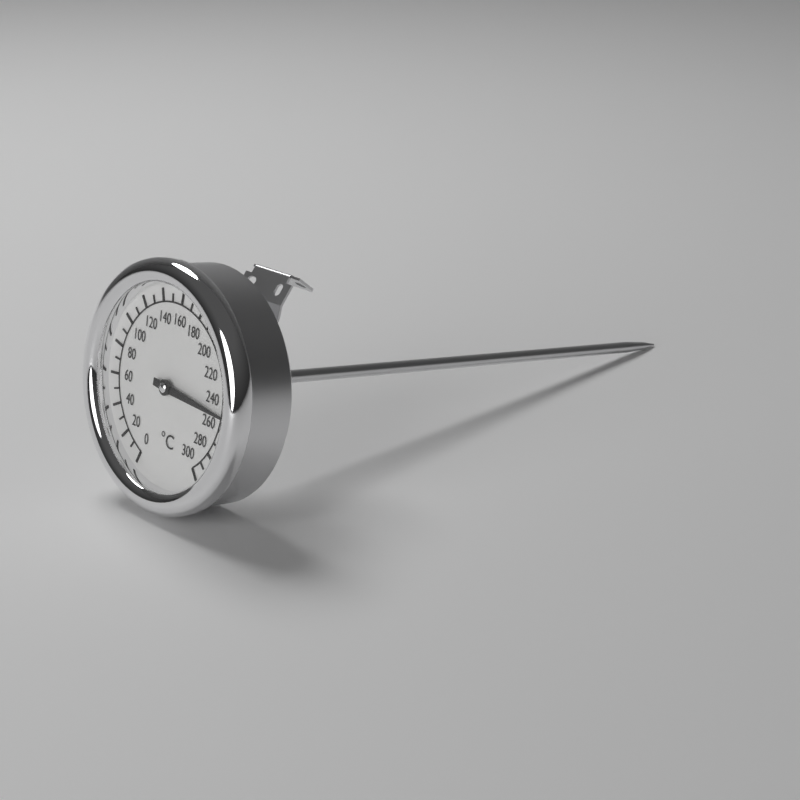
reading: 250 °C
